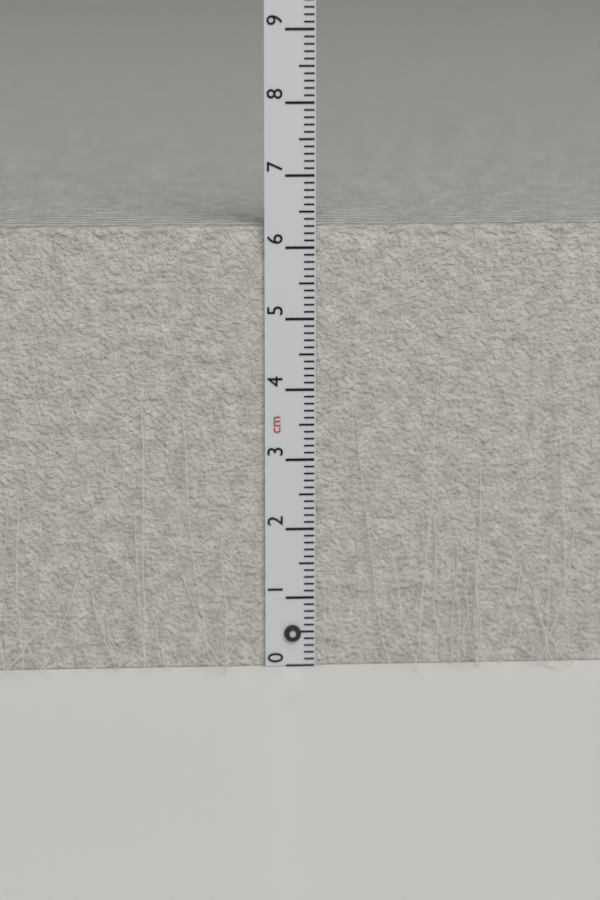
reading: 6.3 cm
